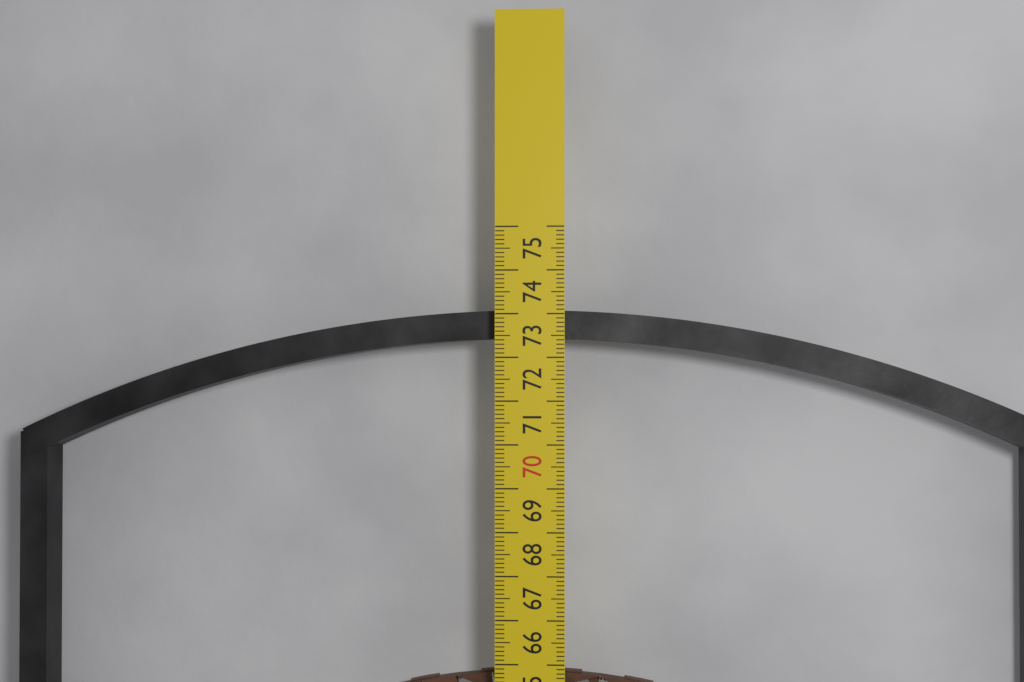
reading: 73.1 cm
